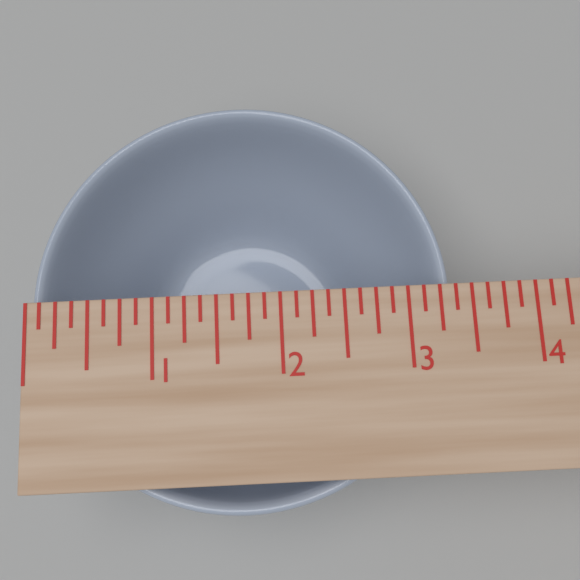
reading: 3.375 in
